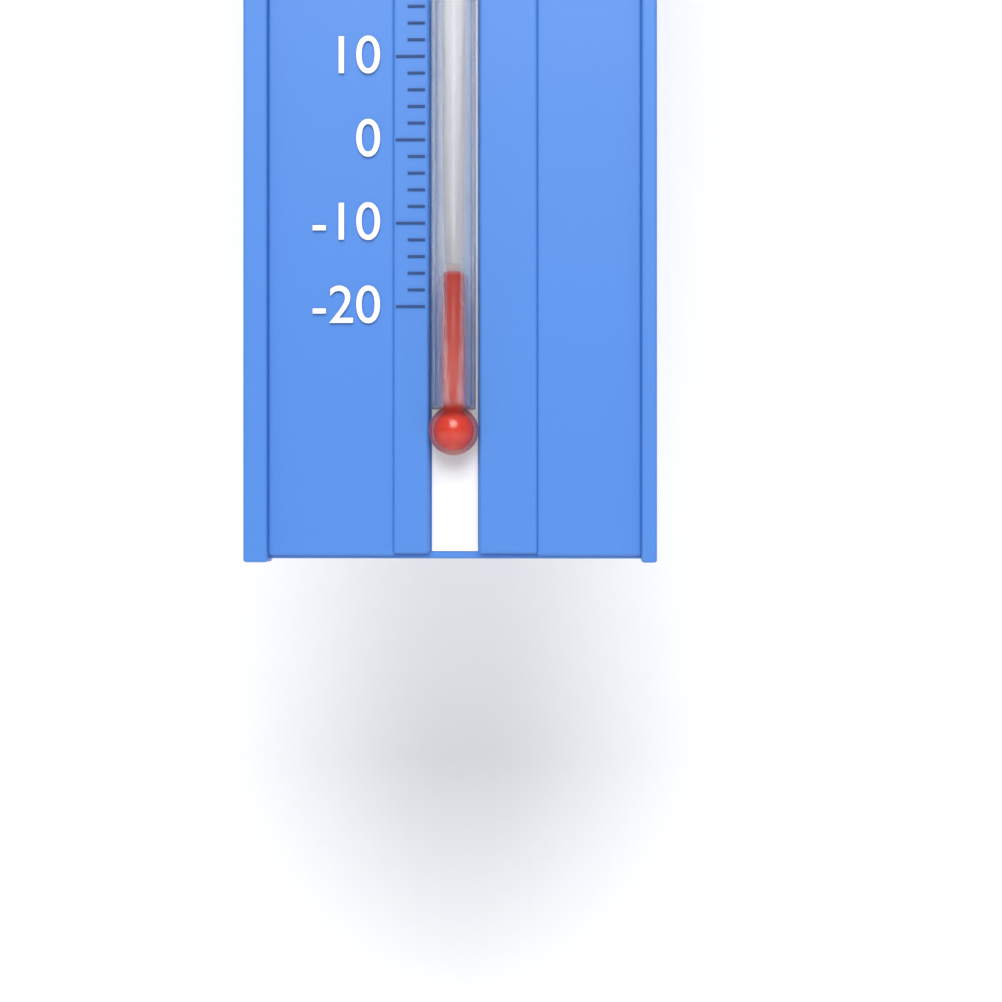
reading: -16 °F
